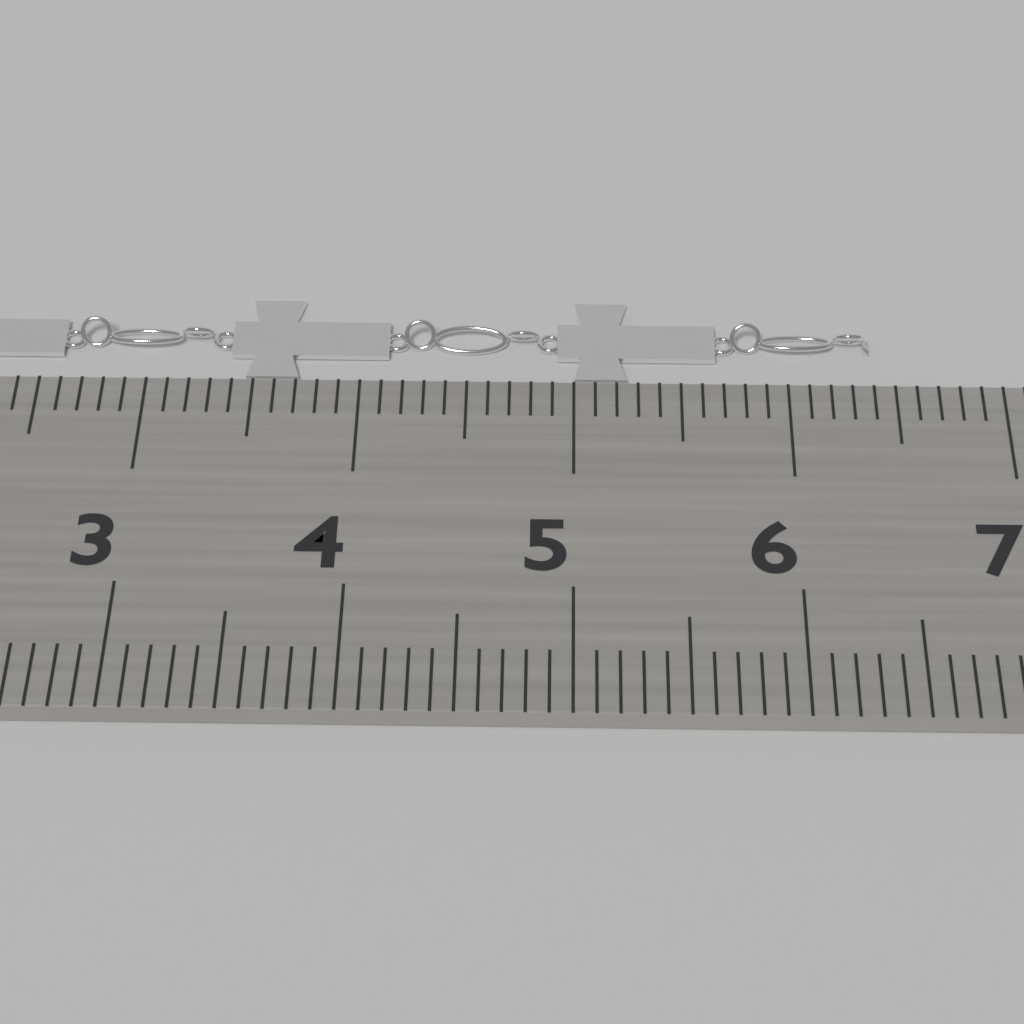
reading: 6.4 cm
